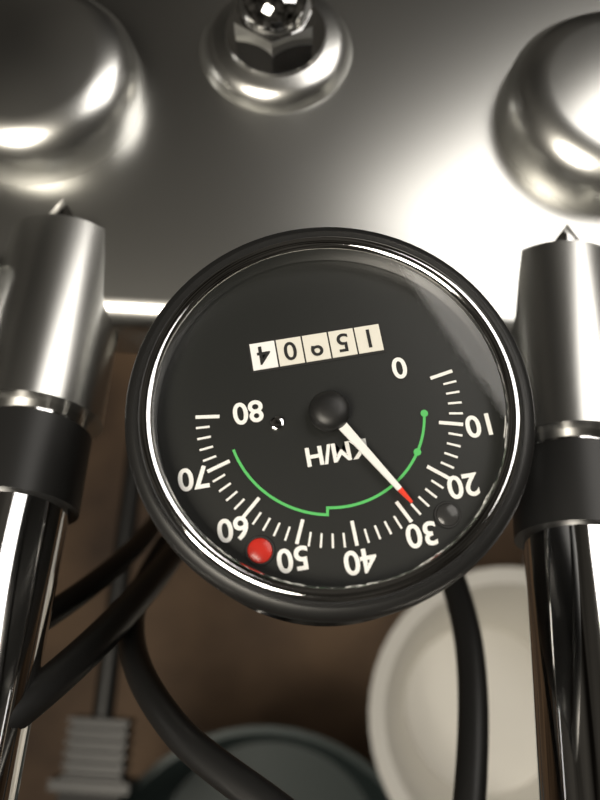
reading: 28 km/h
